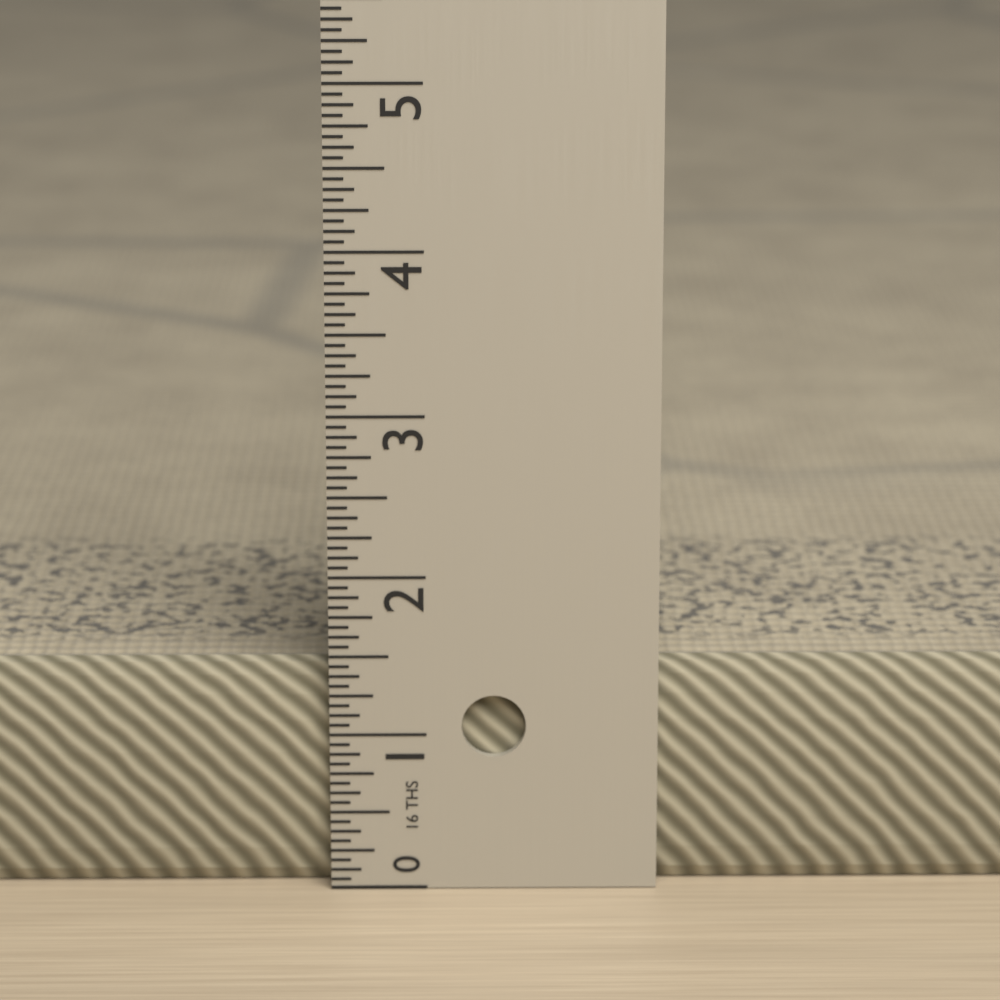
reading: 1.4375 in
